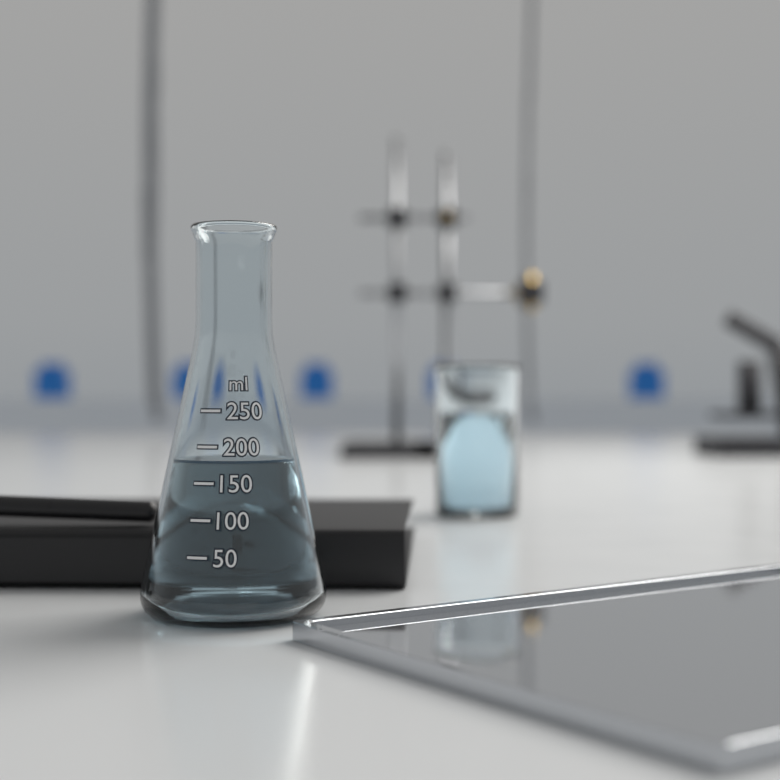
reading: 180 ml
